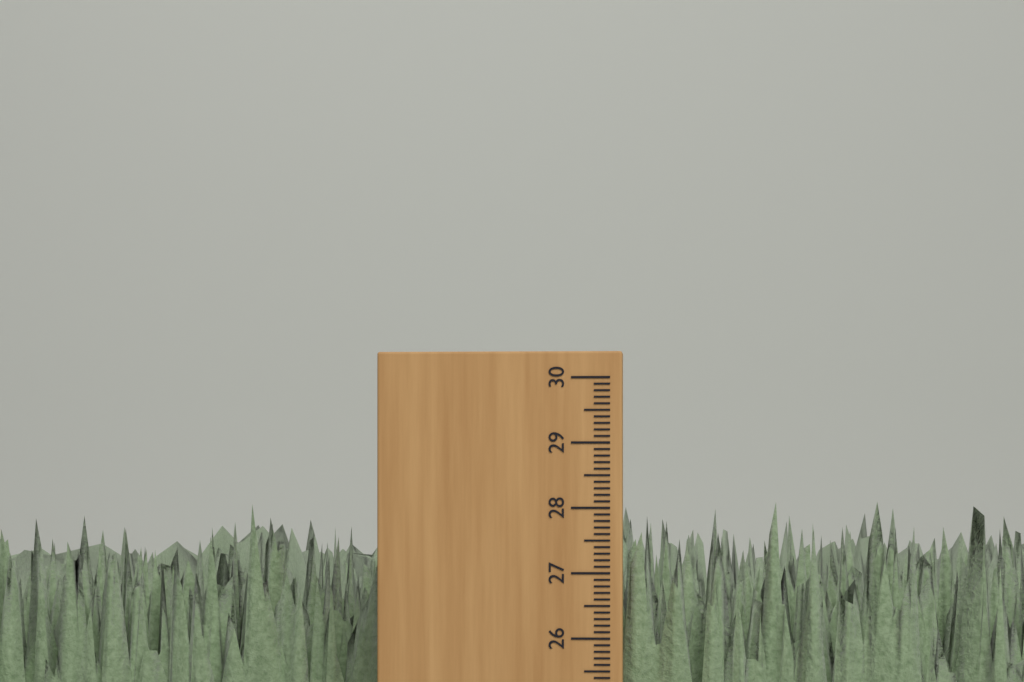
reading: 28.1 cm
